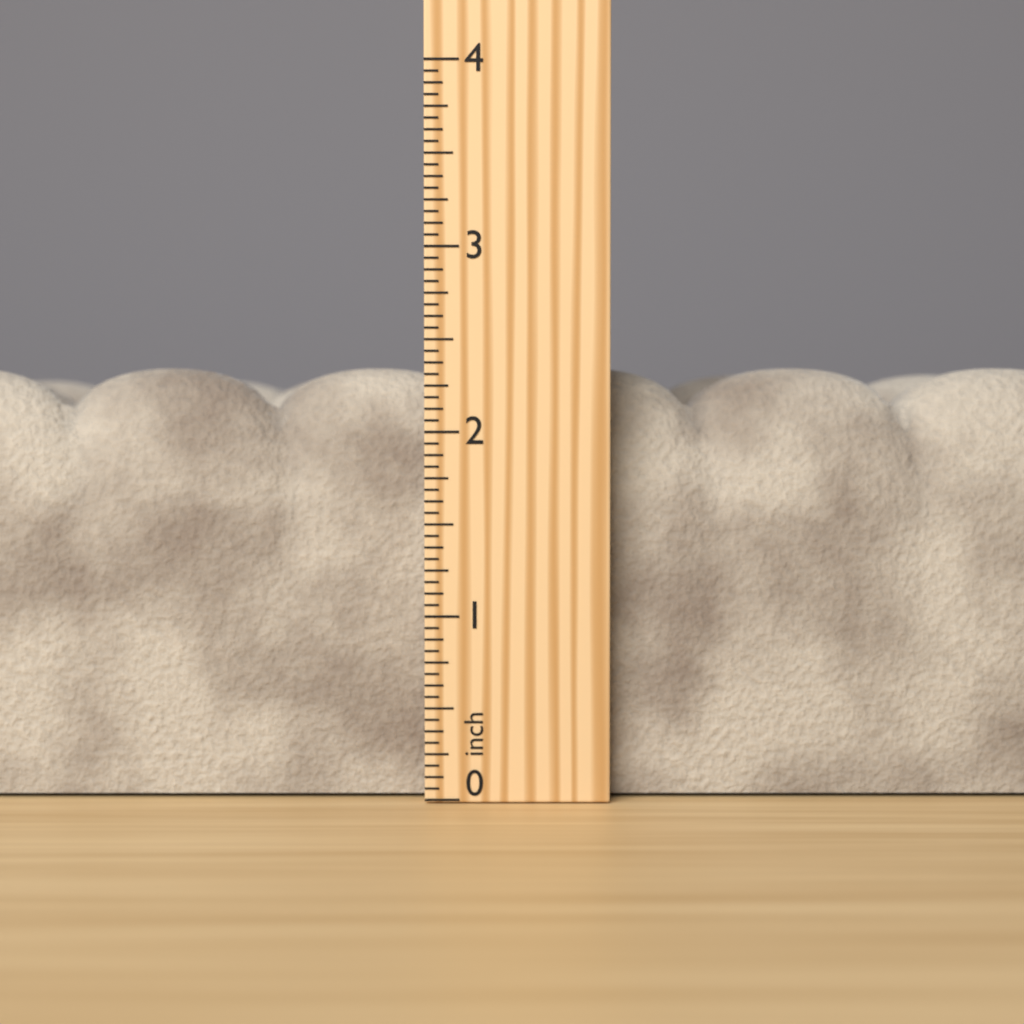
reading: 2.3750 inch
